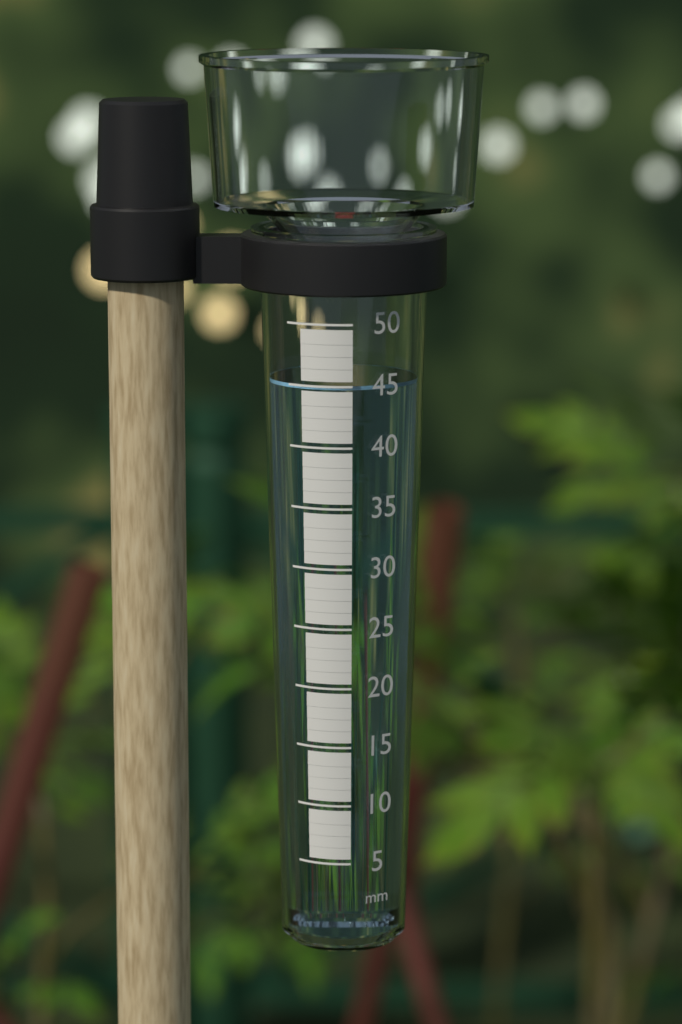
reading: 45 mm
